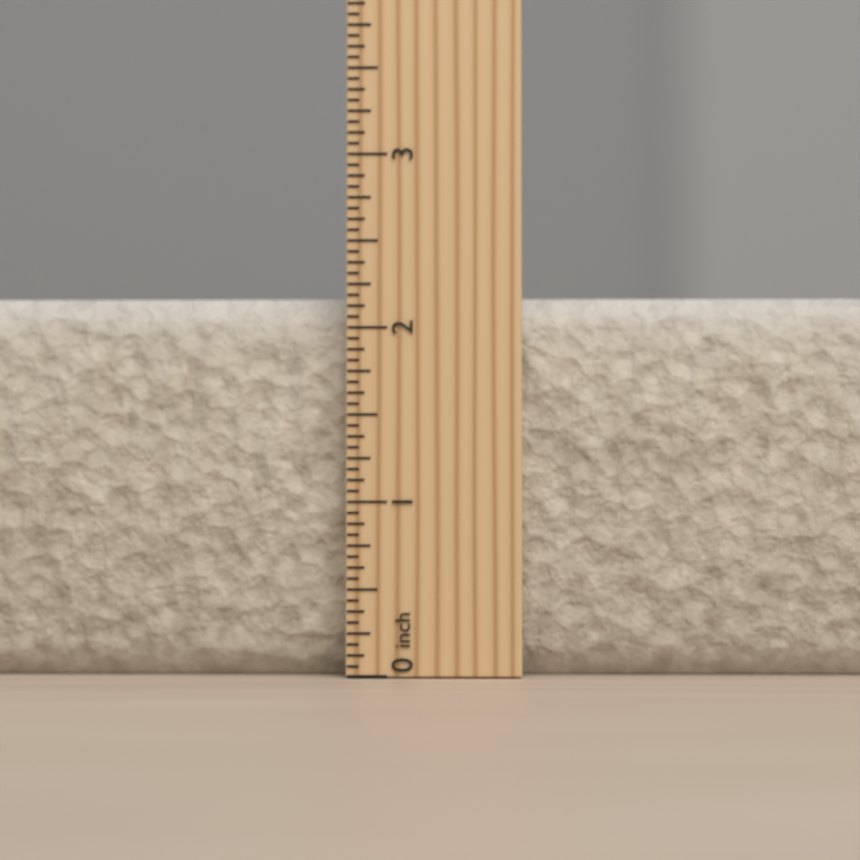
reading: 2.1875 inch
